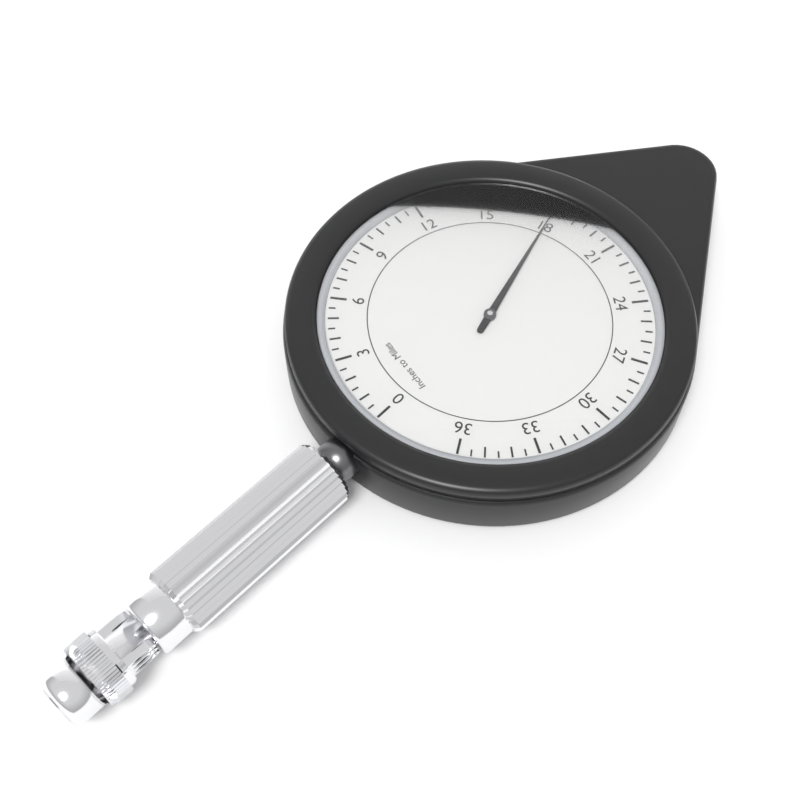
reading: 18.0 miles
